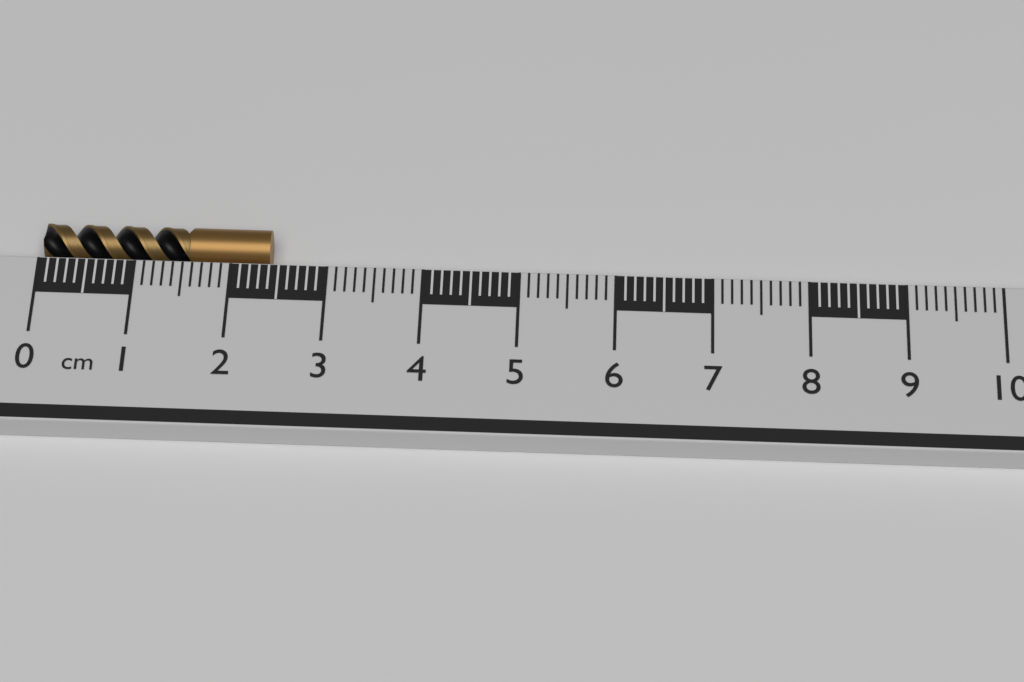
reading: 2.4 cm
